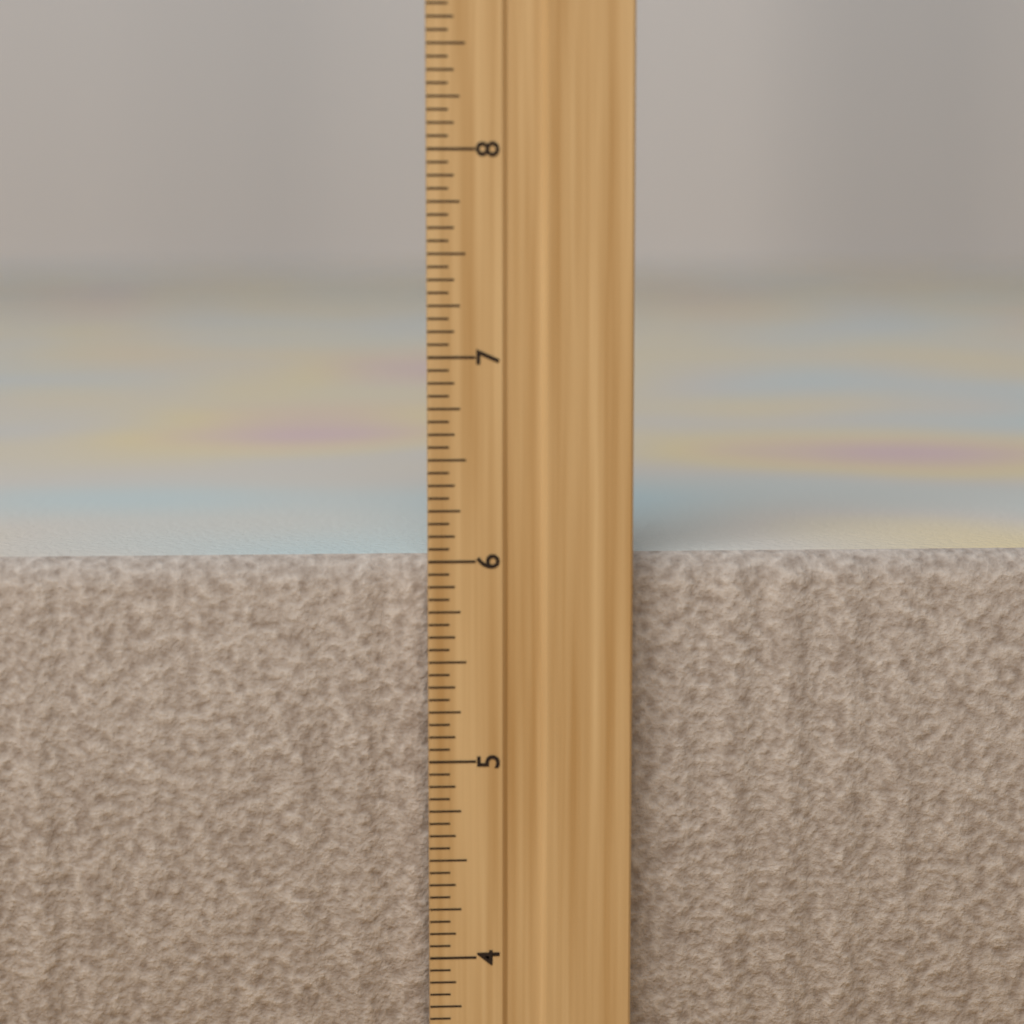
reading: 6.0000 inch
